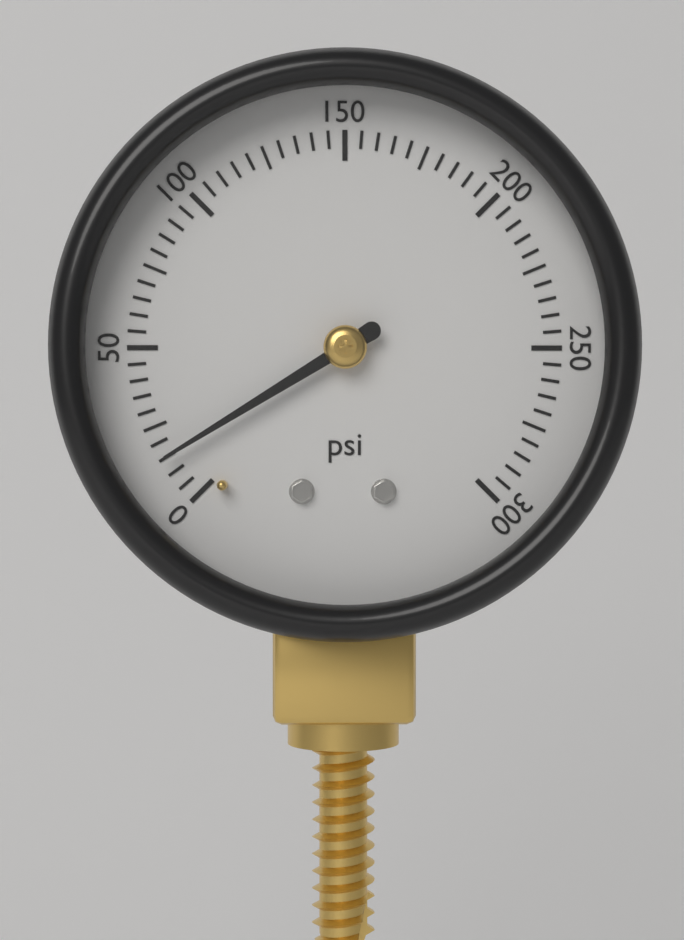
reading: 15 psi
